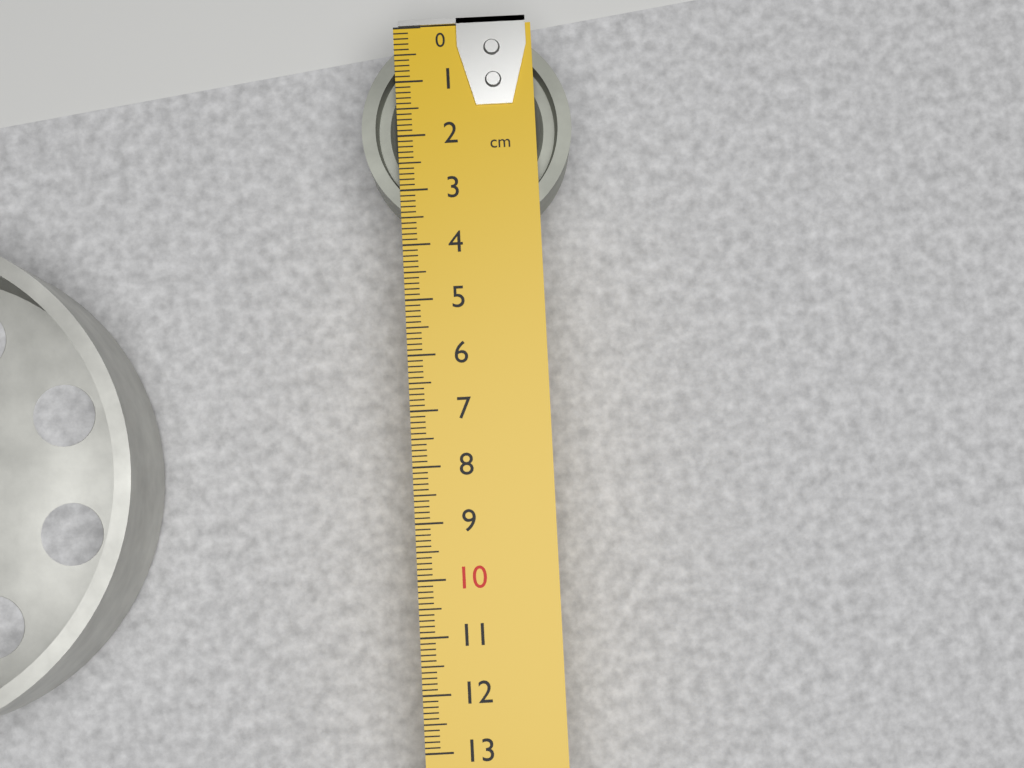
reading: 3.8 cm
